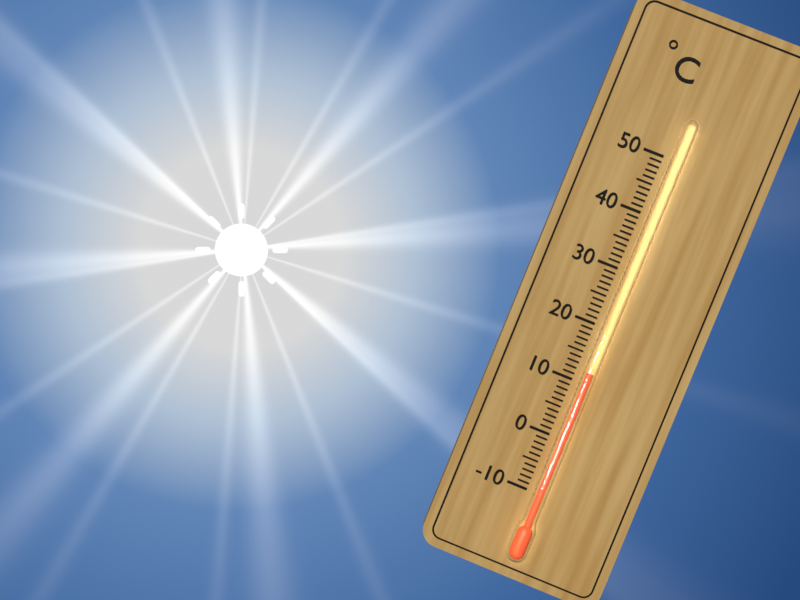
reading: 12 °C
